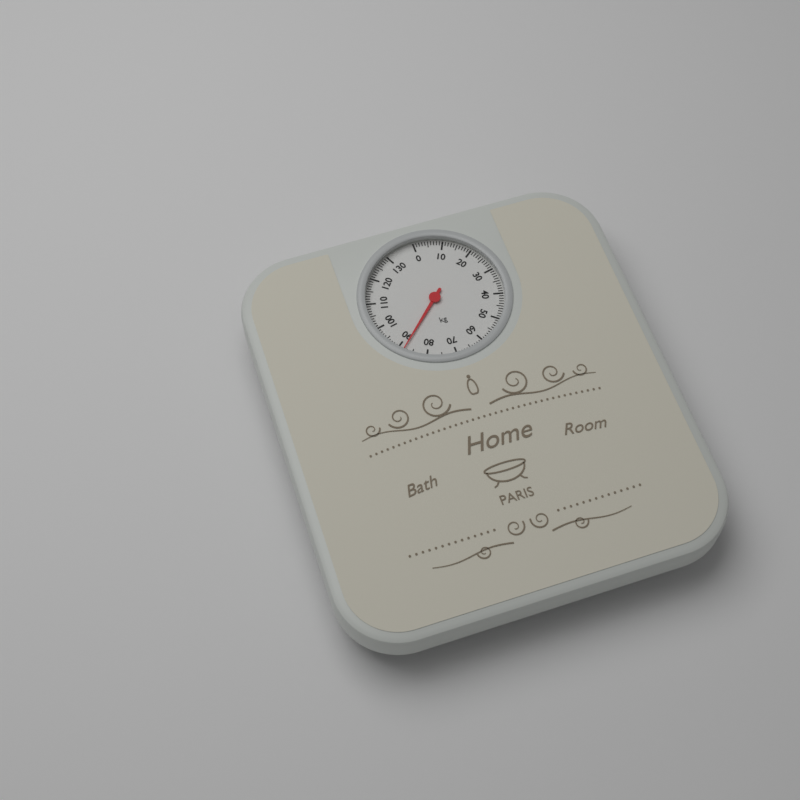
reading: 88 kg
